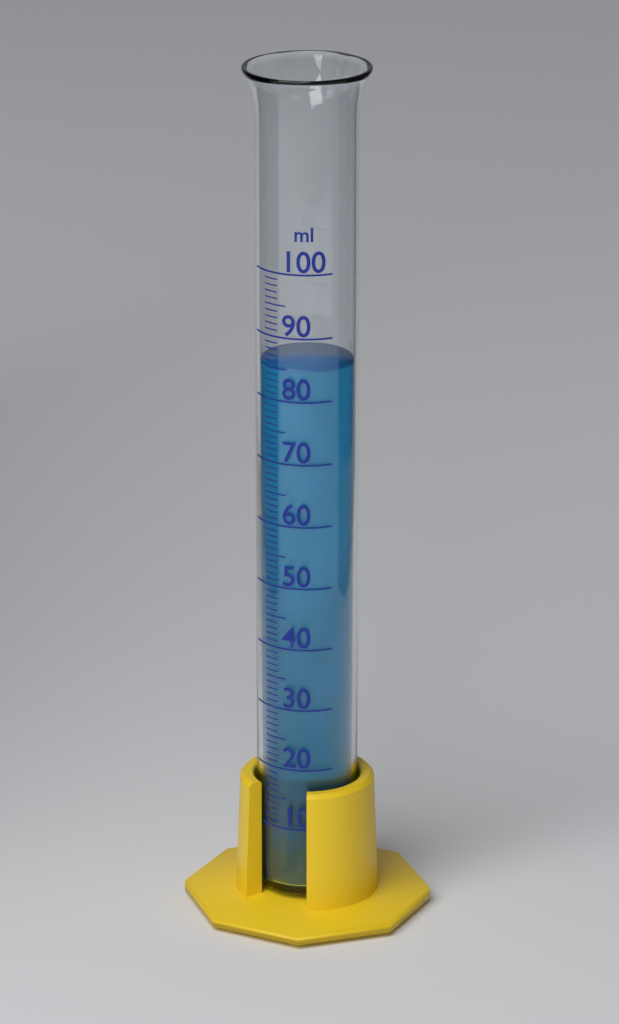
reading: 85 ml
